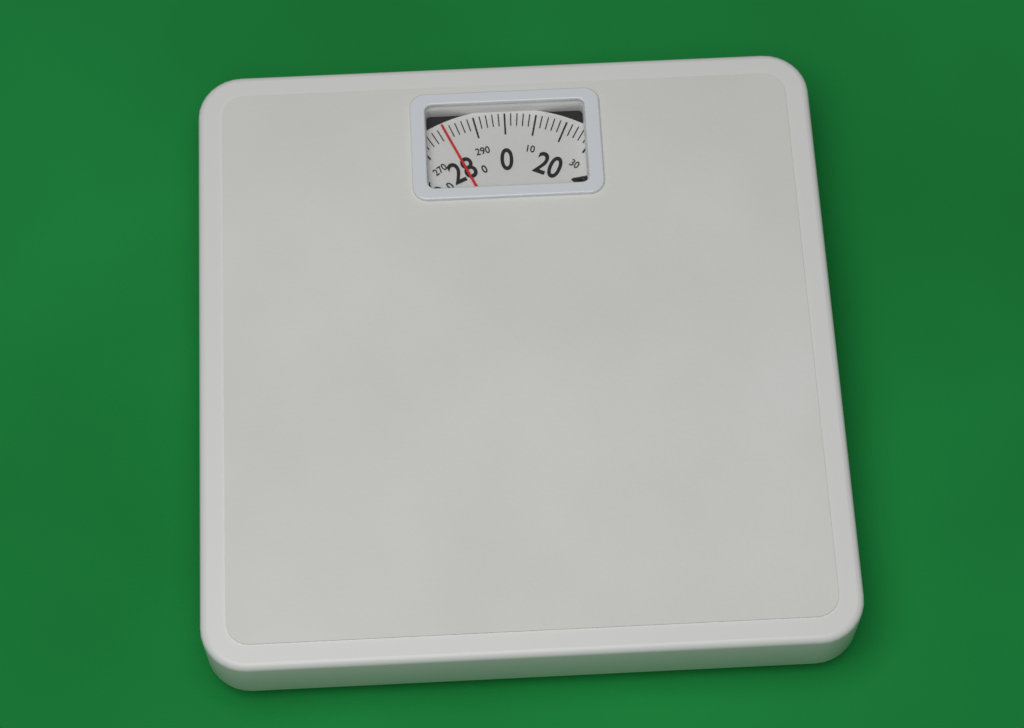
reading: 280 (no unit)
